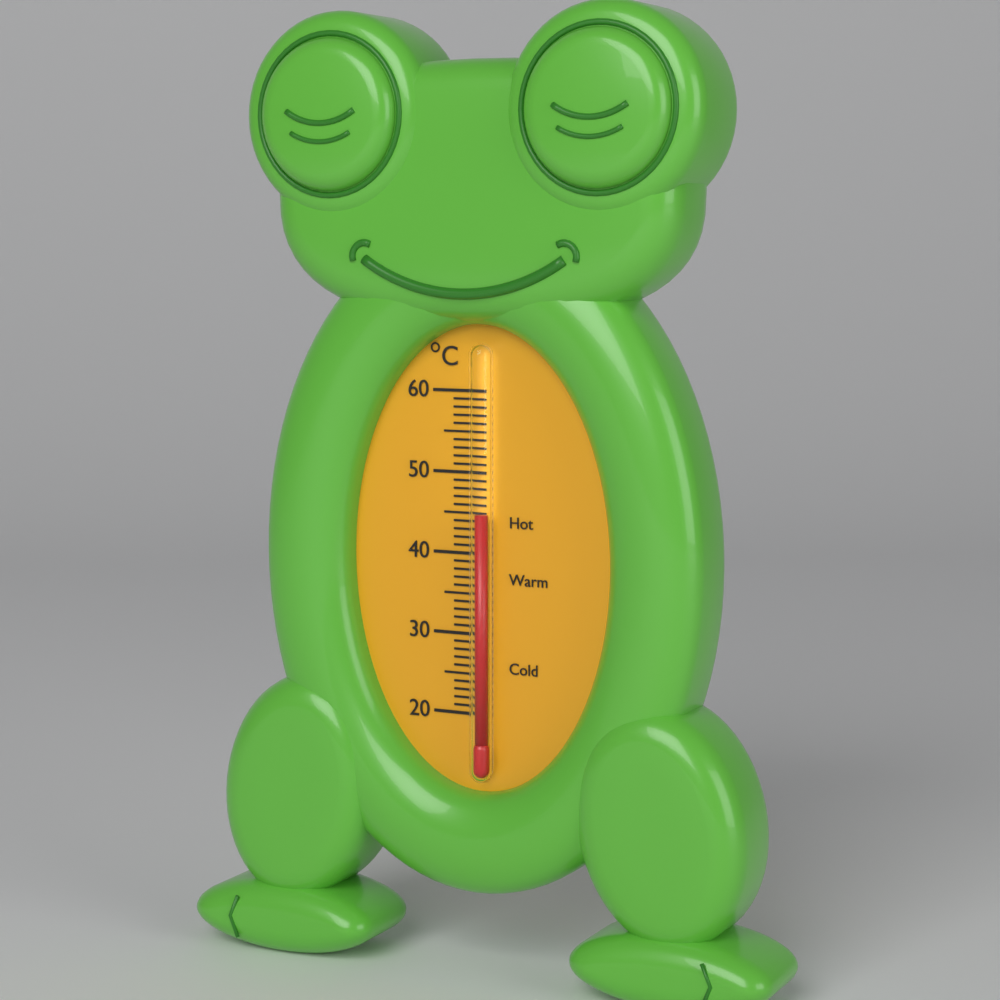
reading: 45 °C
